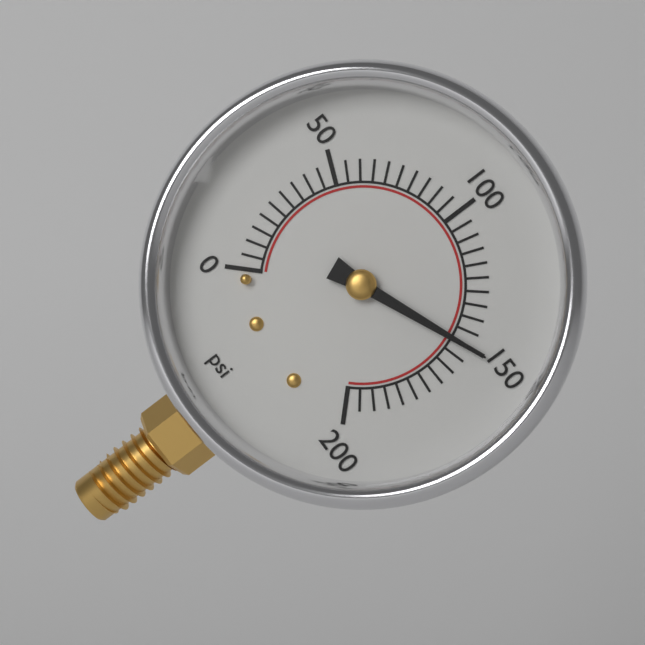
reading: 150 psi
